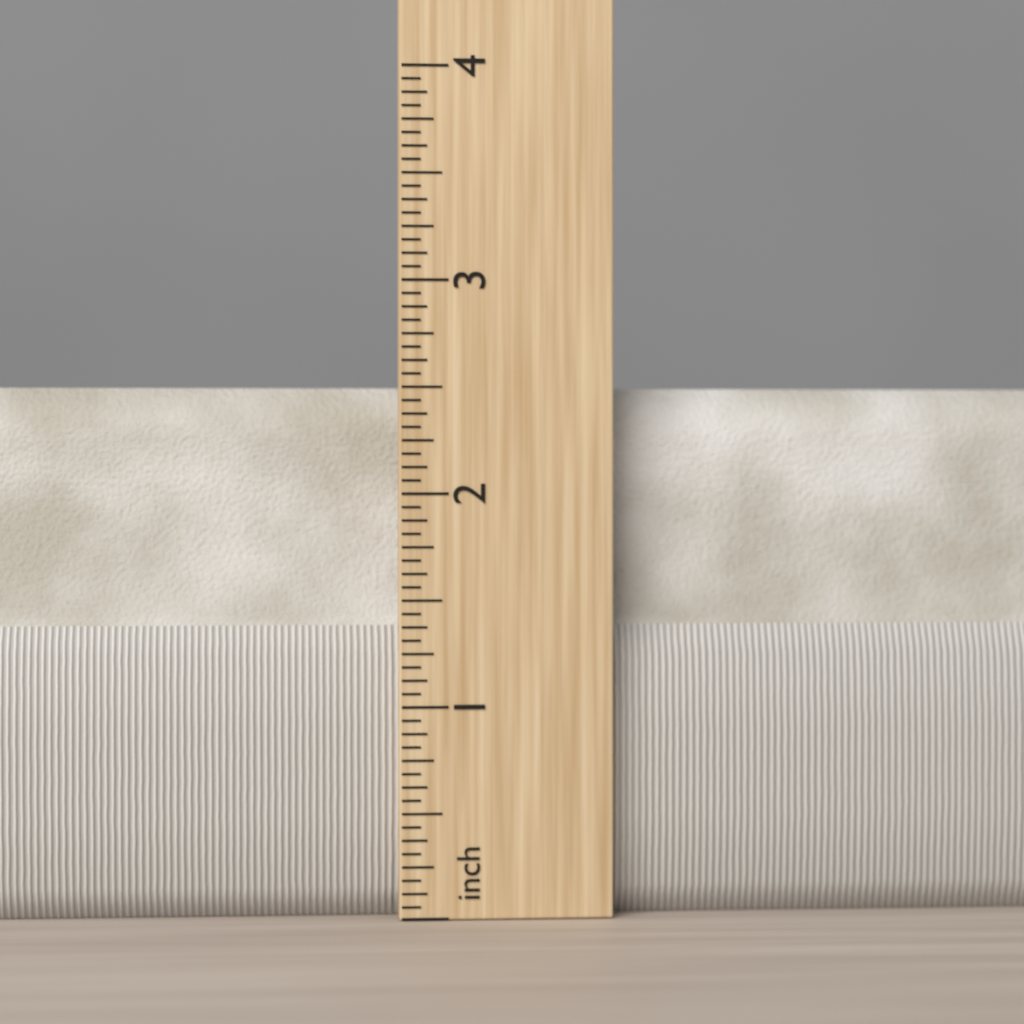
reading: 2.5000 in
